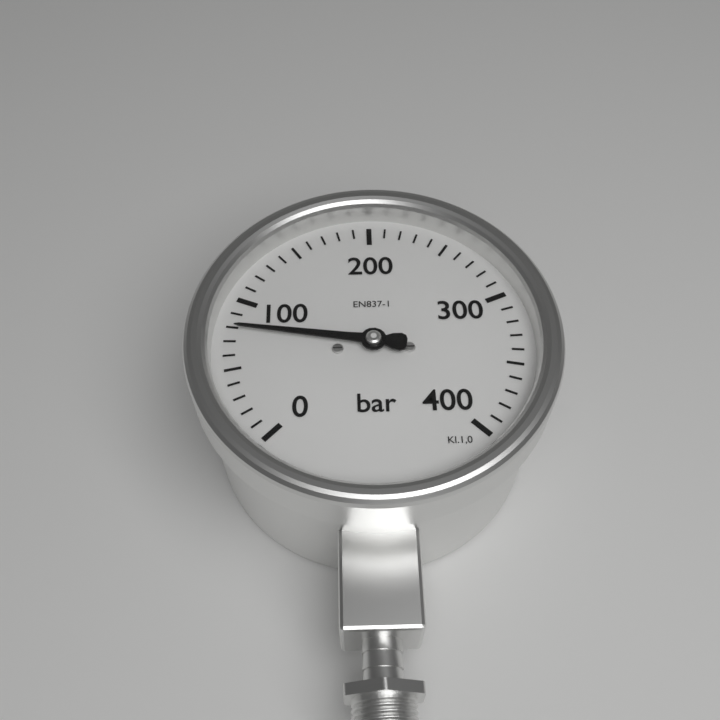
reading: 80 bar
